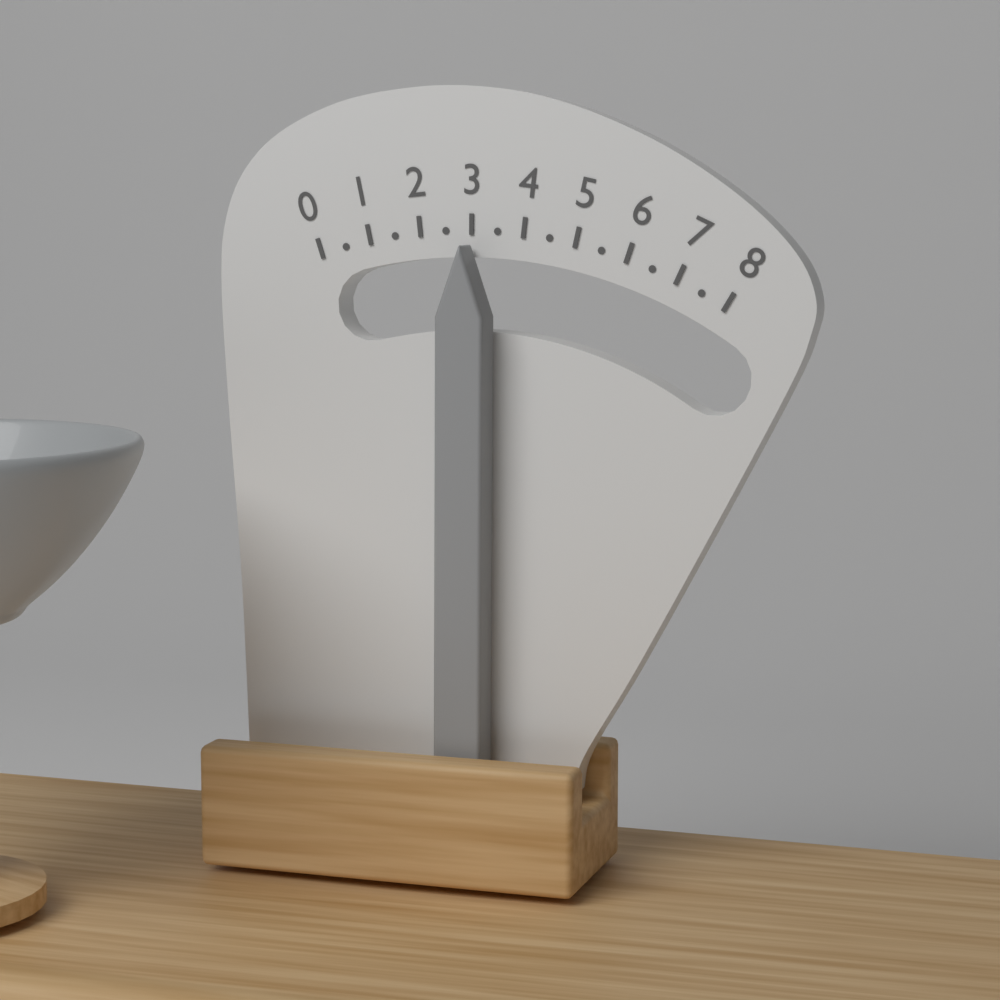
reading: 3.0 (no unit)
